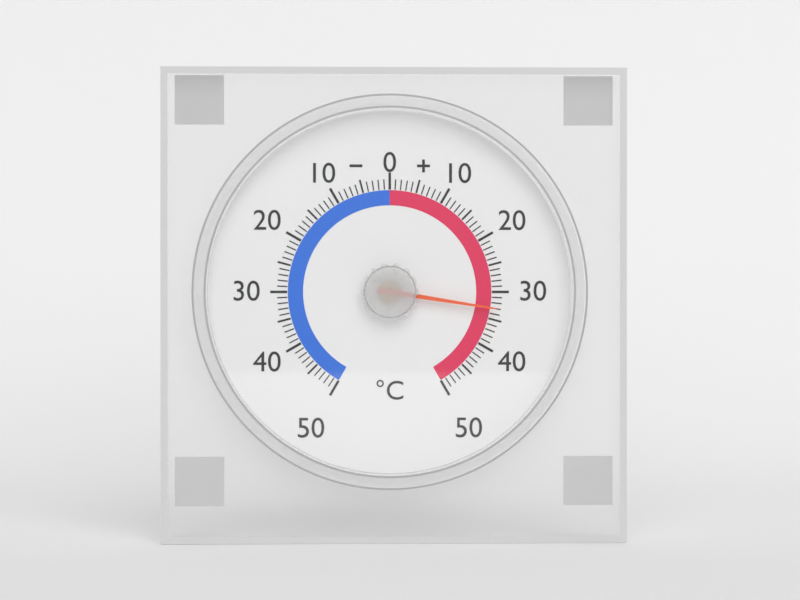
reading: 33 °C
